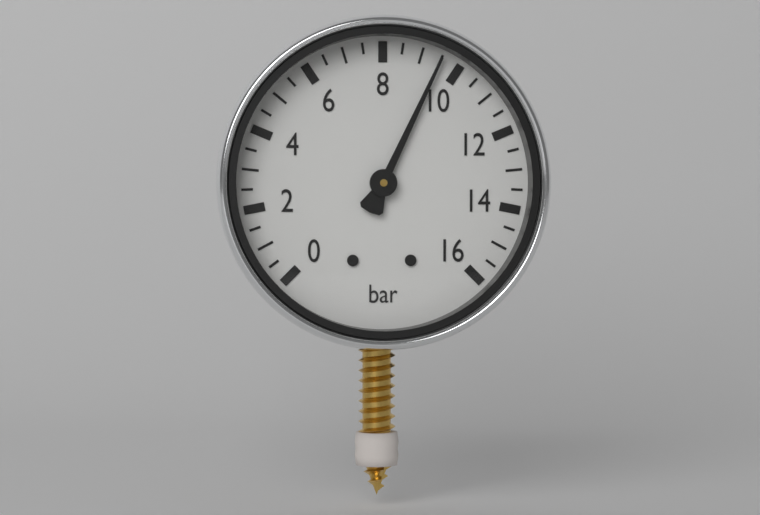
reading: 9.5 bar
